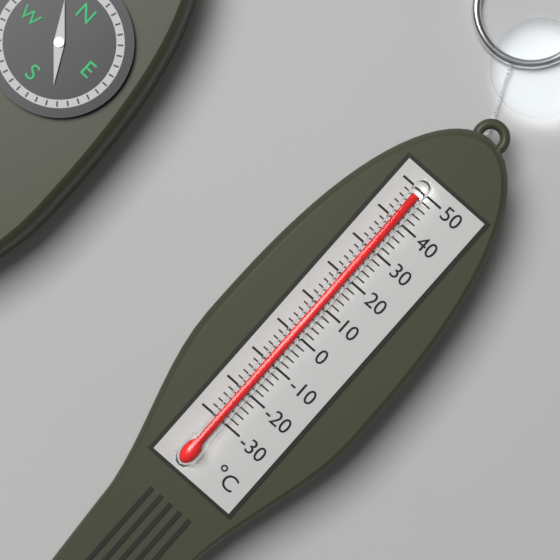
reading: 48 °C
